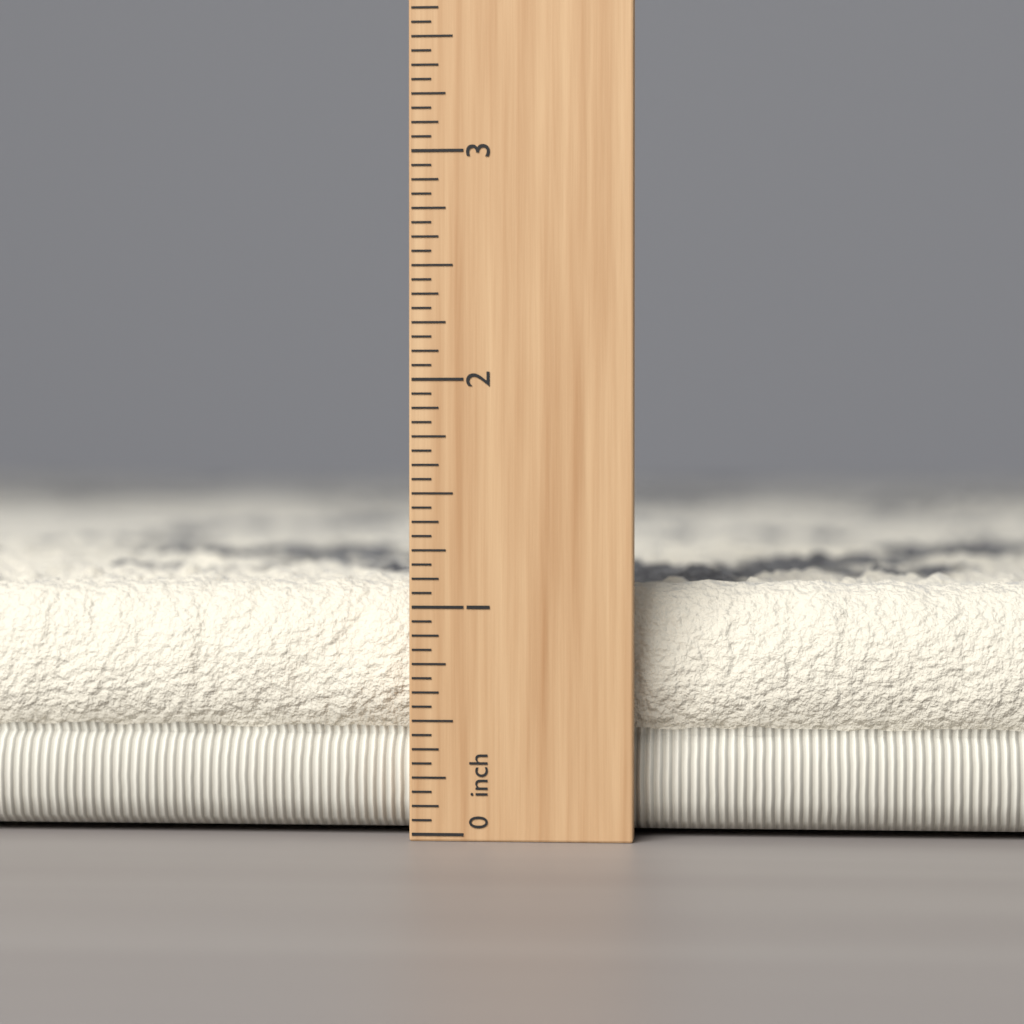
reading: 1.1250 inch
